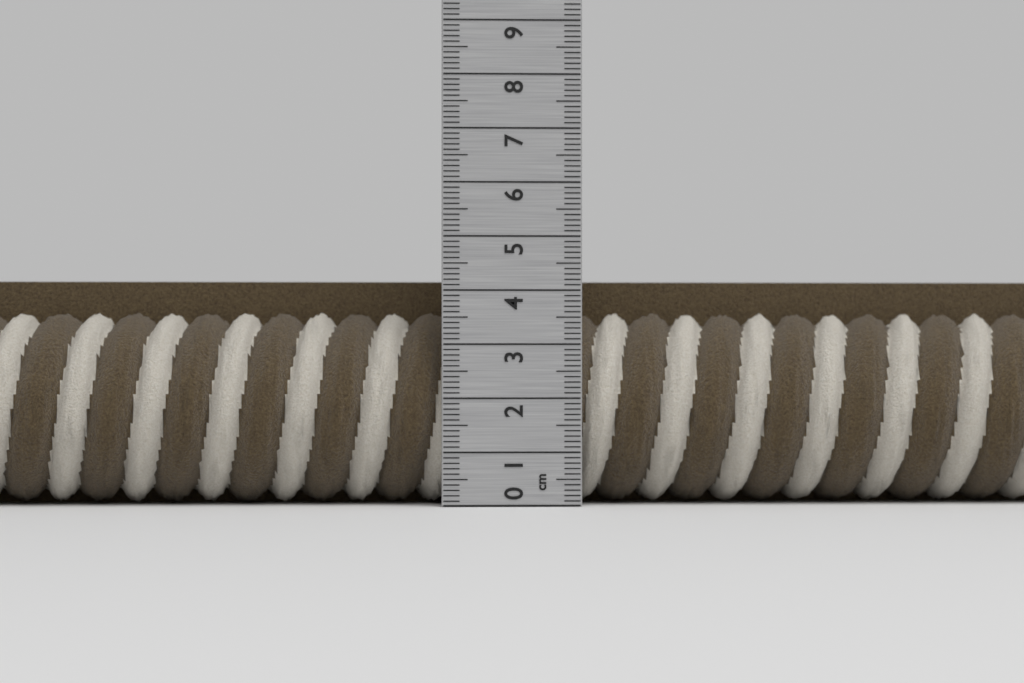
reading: 4.2 cm
